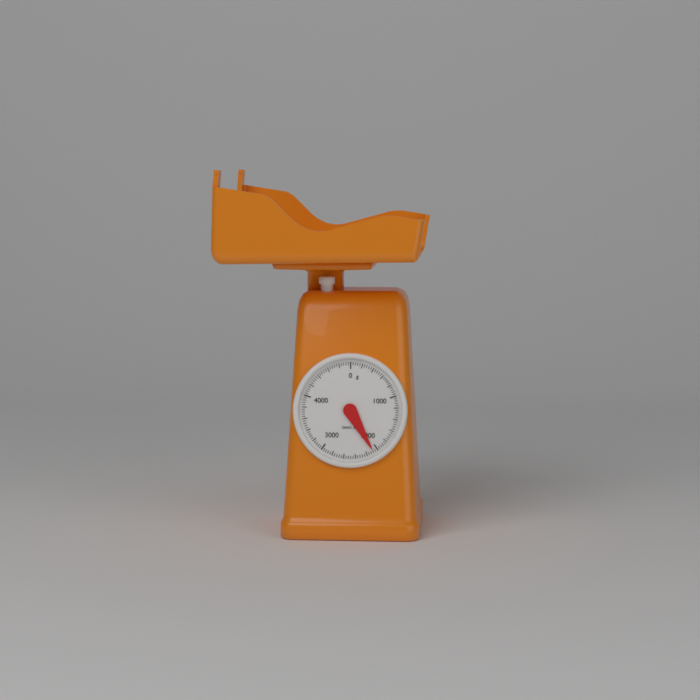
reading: 2080 g
